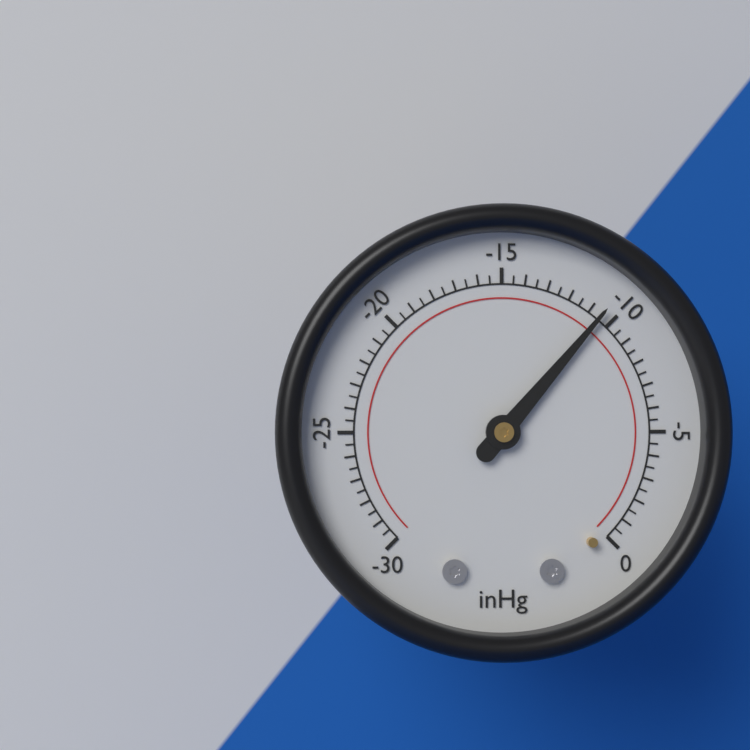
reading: -10.5 inHg
